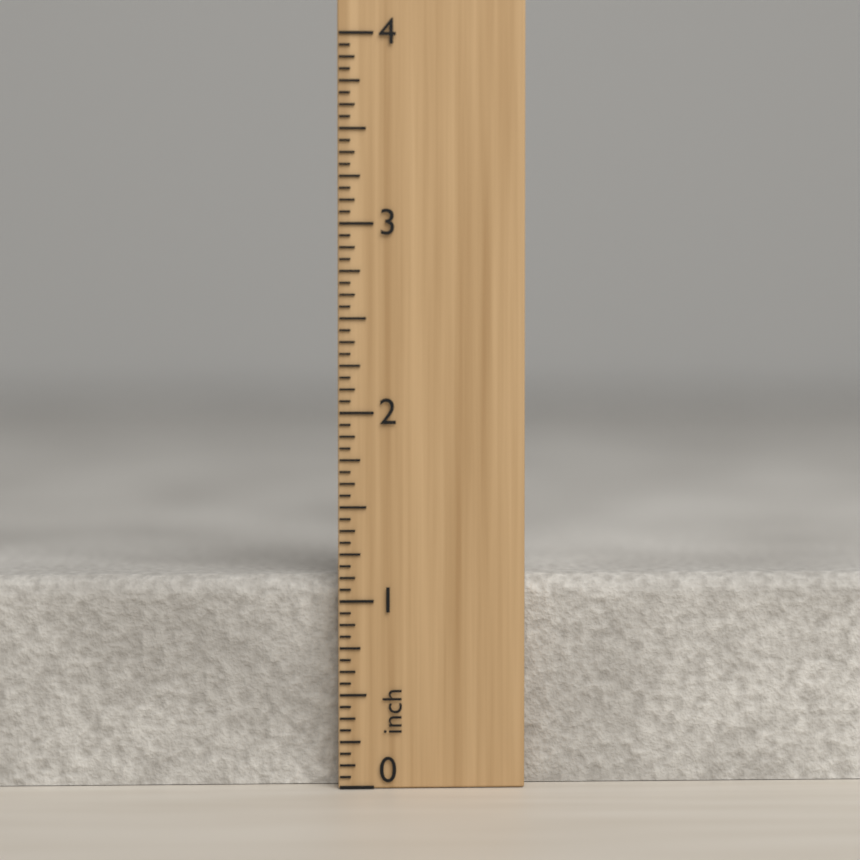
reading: 1.1250 inch
